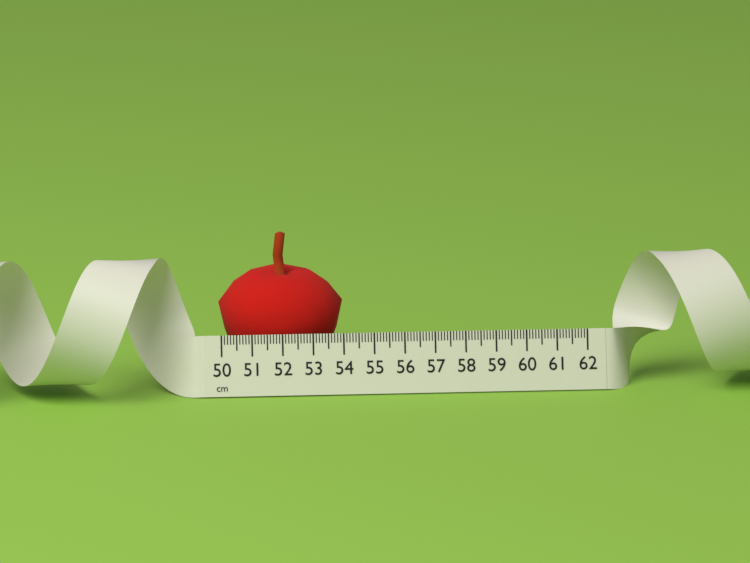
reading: 54.1 cm
